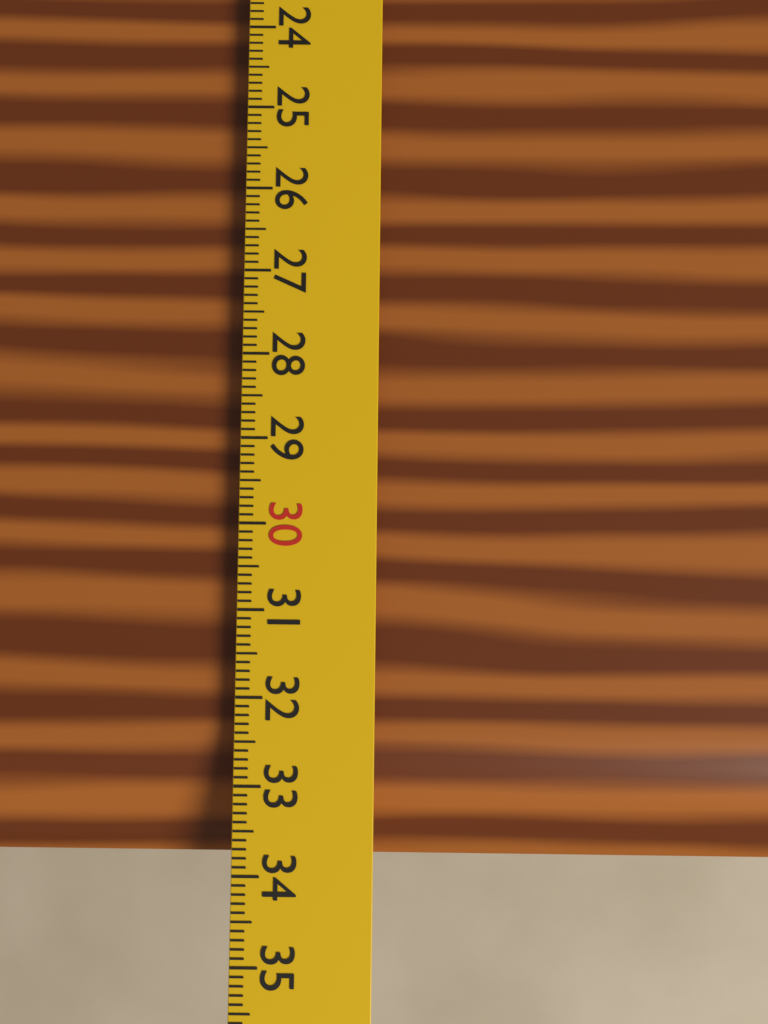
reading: 33.9 cm
